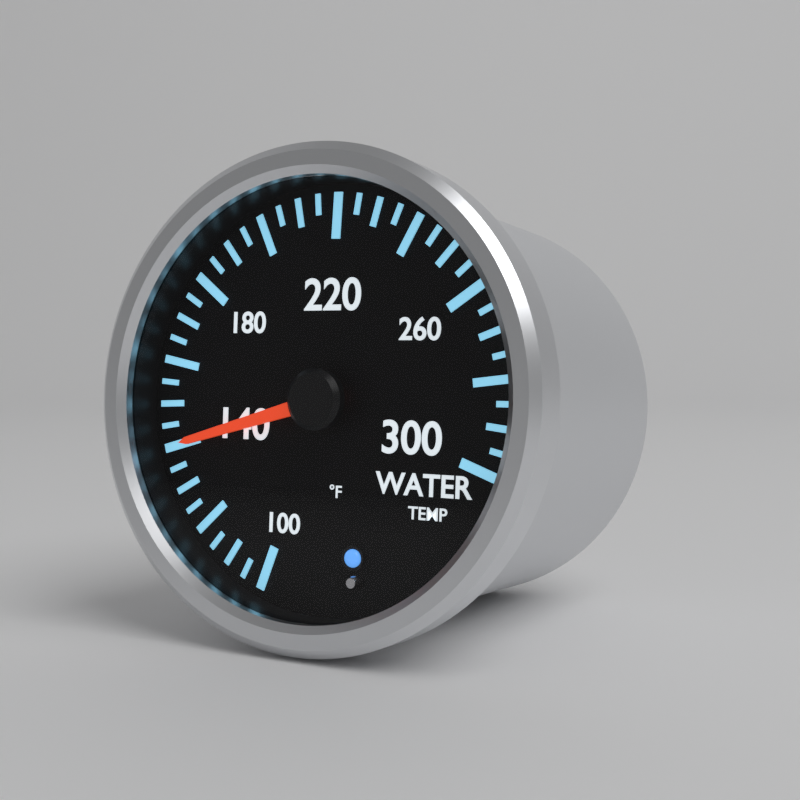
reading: 140 °F
